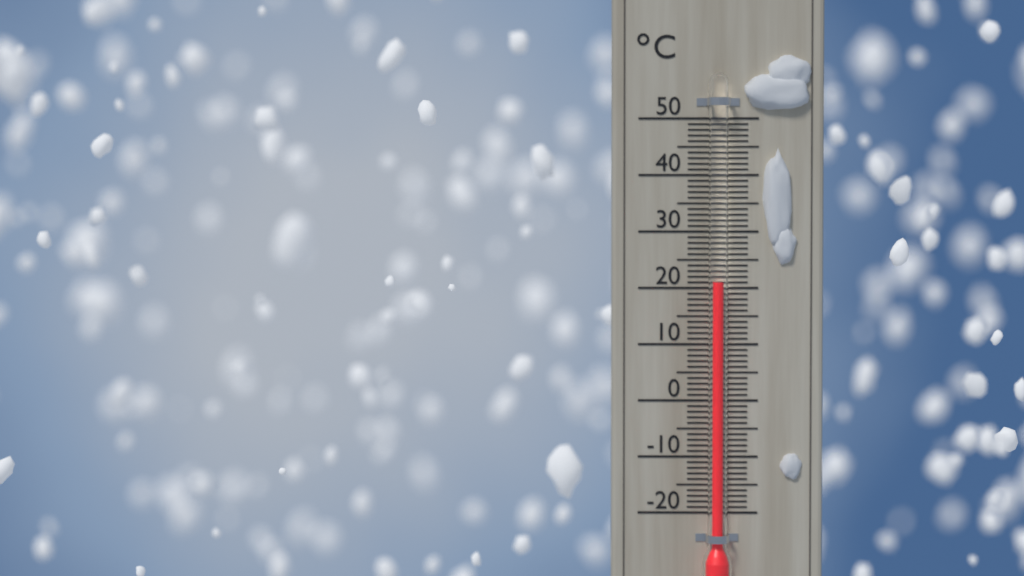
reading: 21 °C
